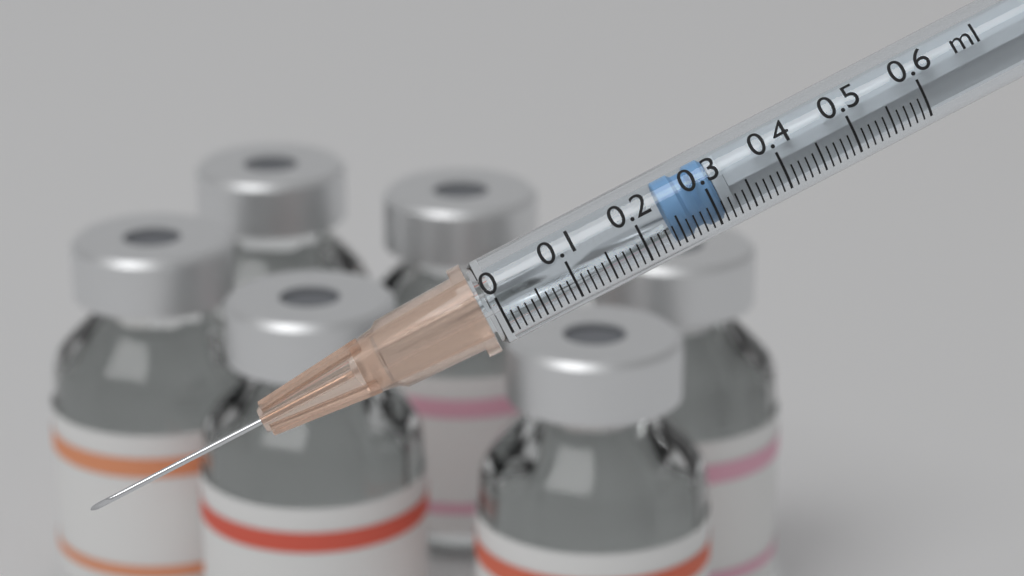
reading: 0.24 ml
